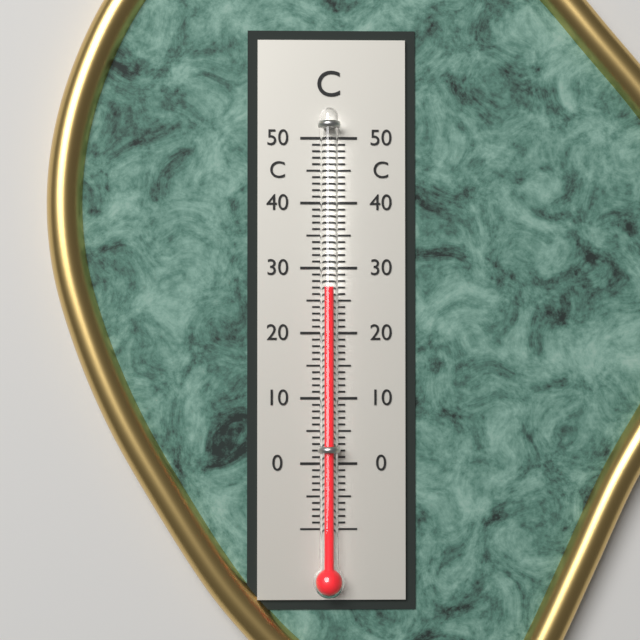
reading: 27 °C
